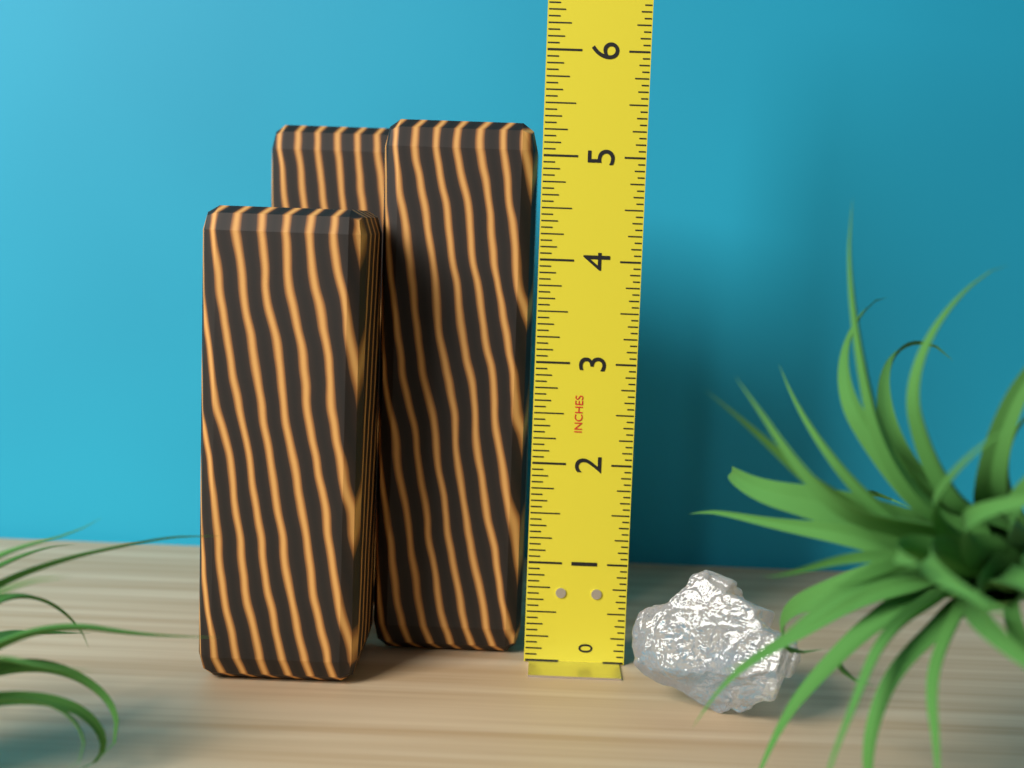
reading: 5.3125 in
